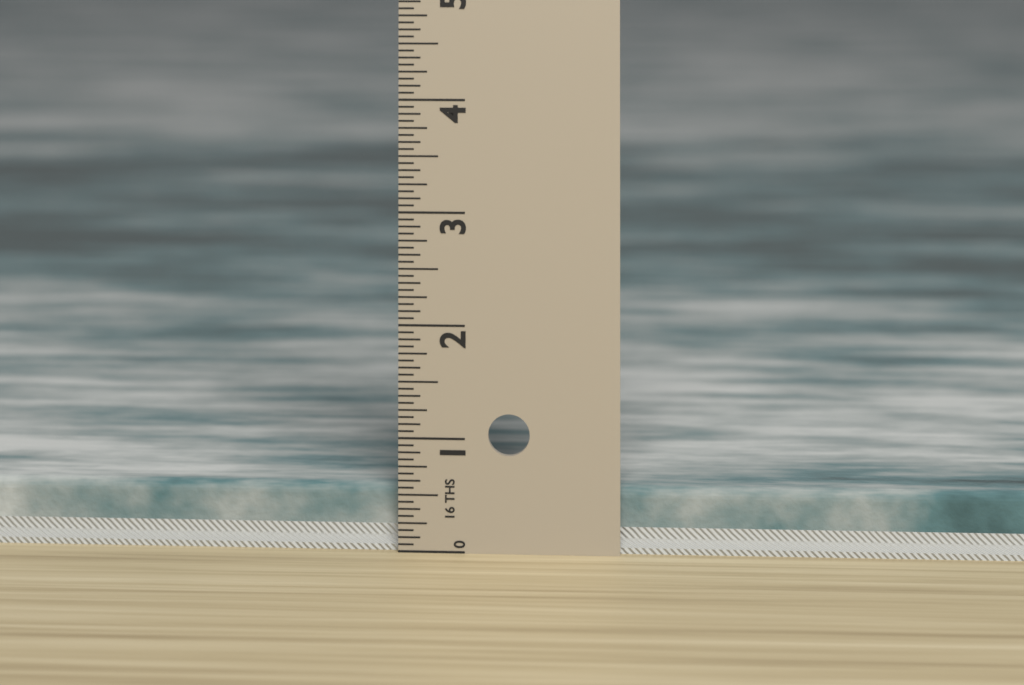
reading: 0.5625 in
